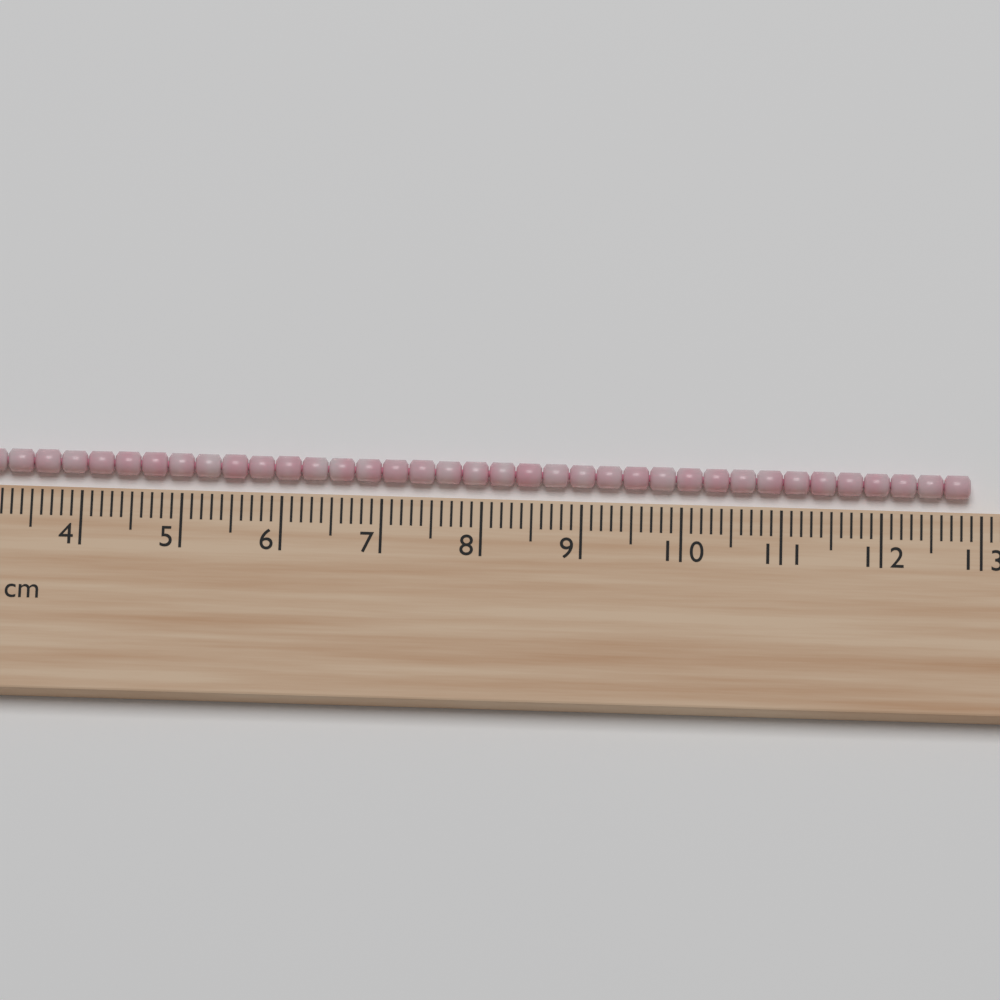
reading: 12.9 cm
